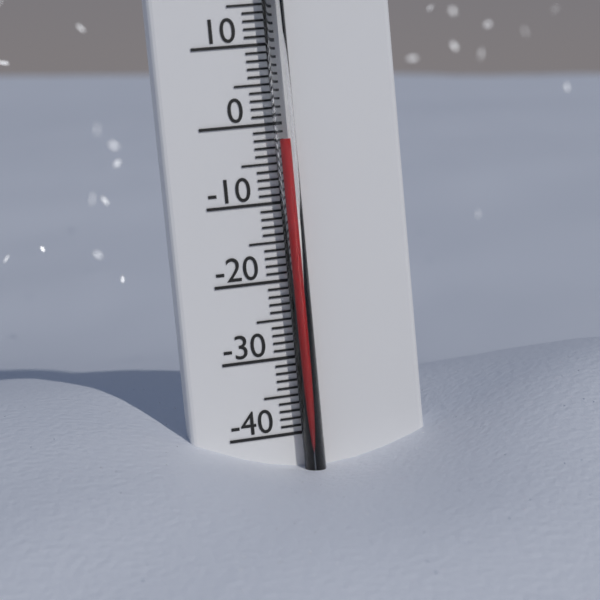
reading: -2 °C
